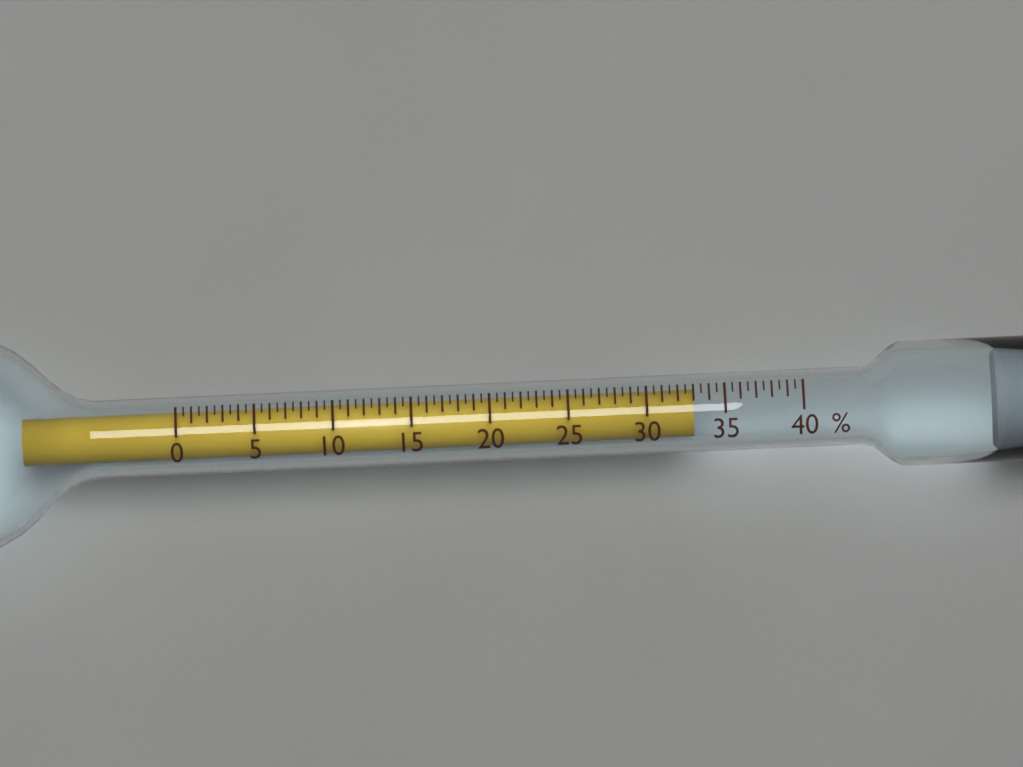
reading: 33.0 %
